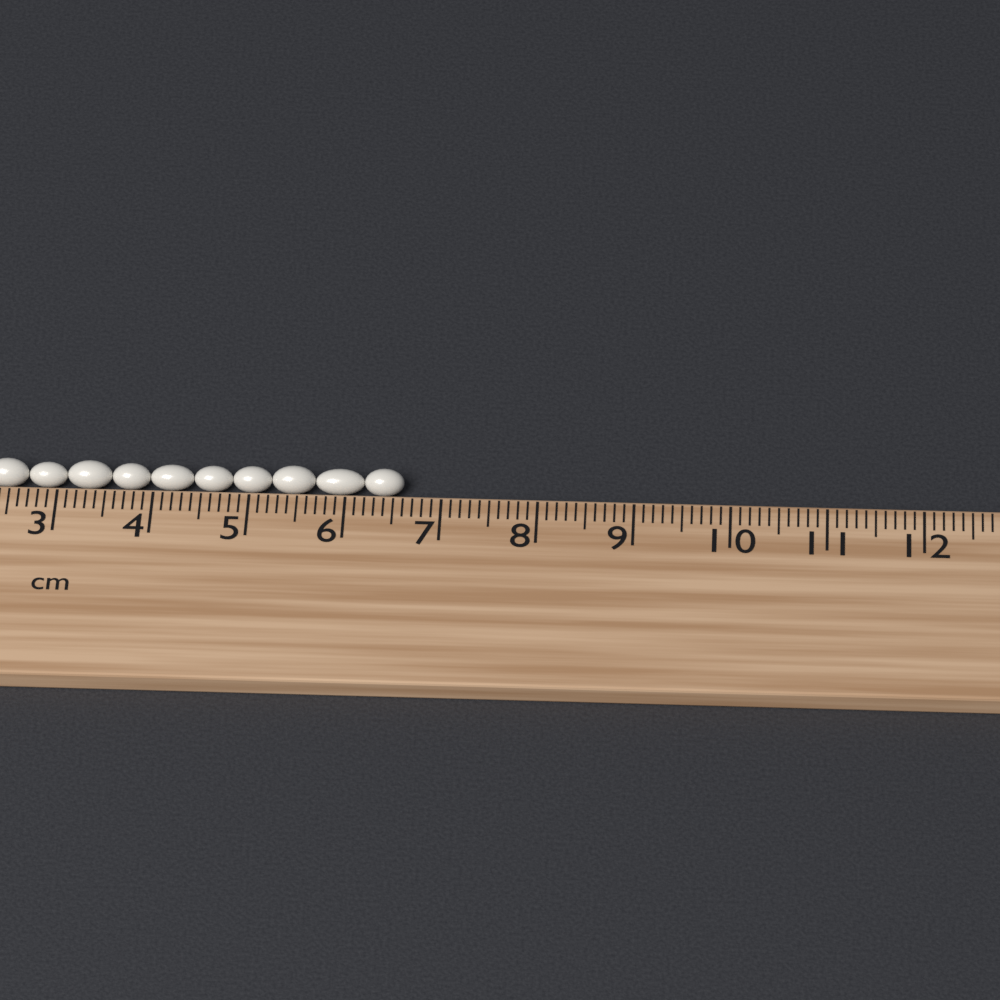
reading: 6.6 cm
